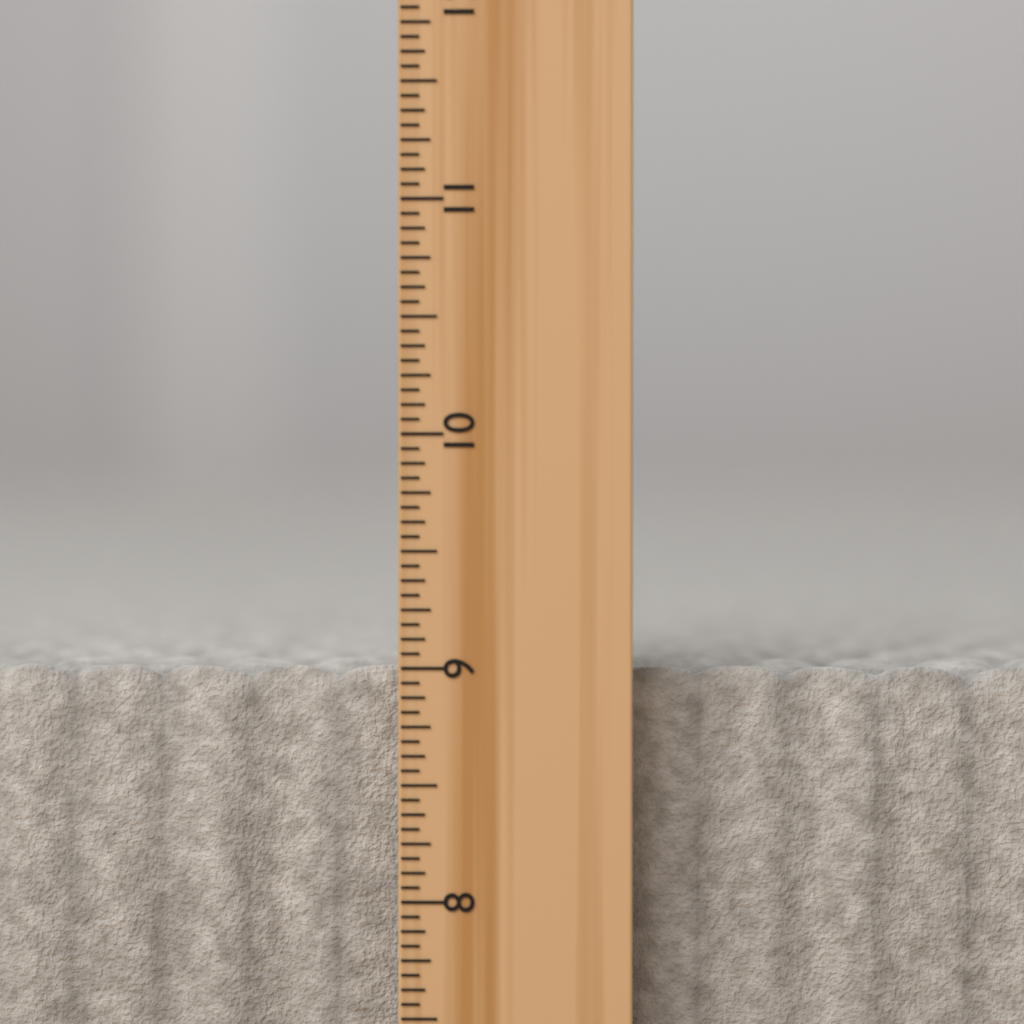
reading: 9.0000 inch
